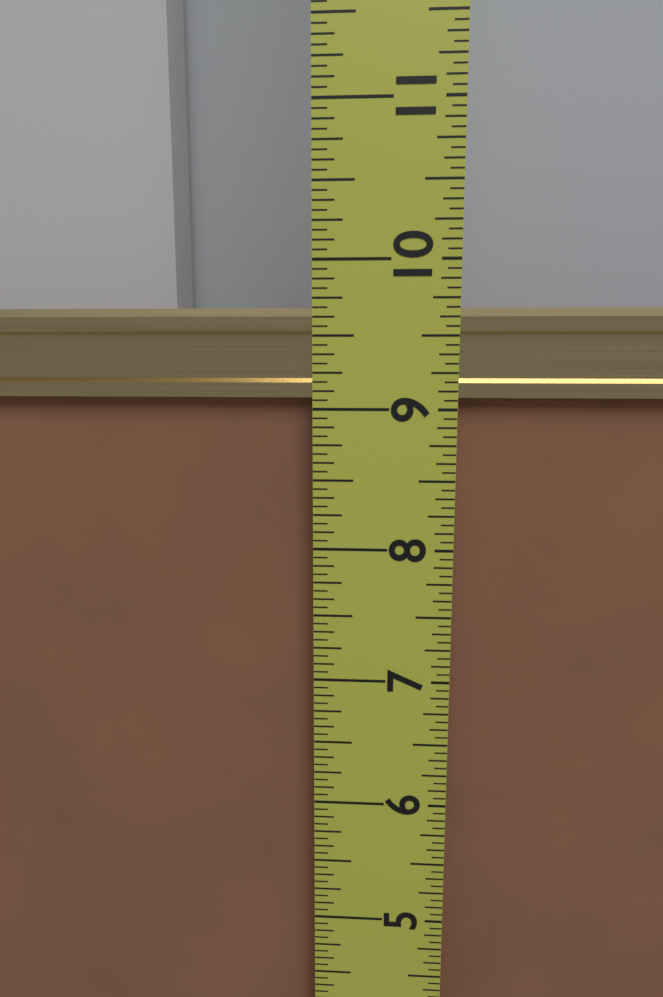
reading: 9.6875 in
